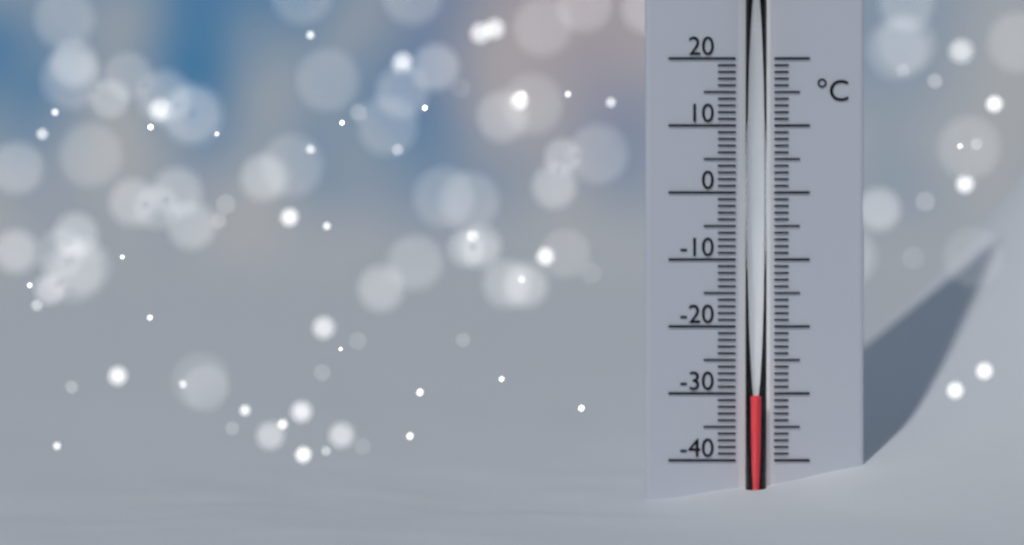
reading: -30 °C
